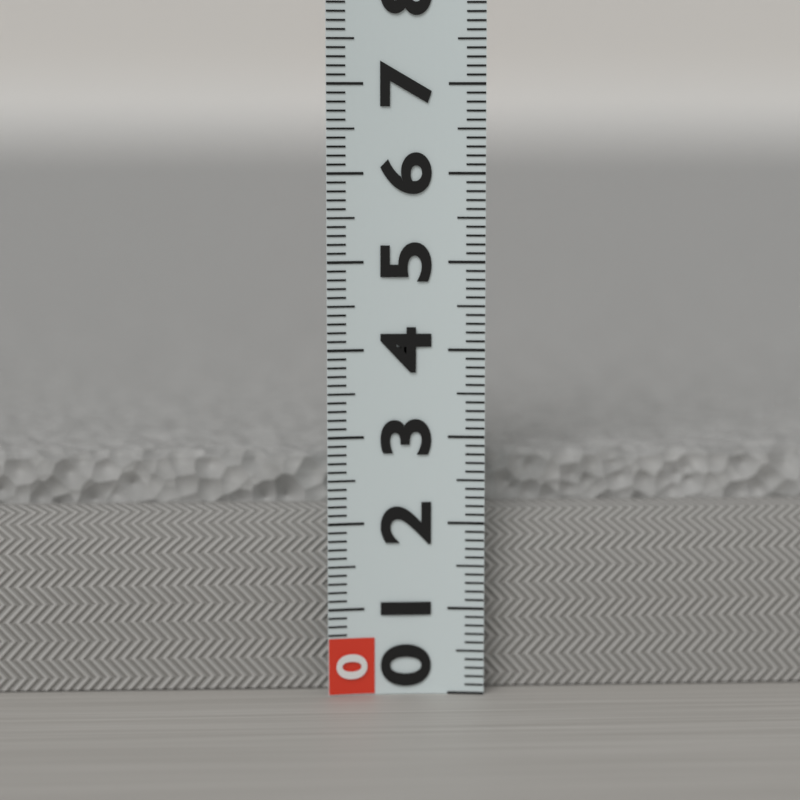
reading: 2.7 (no unit)
